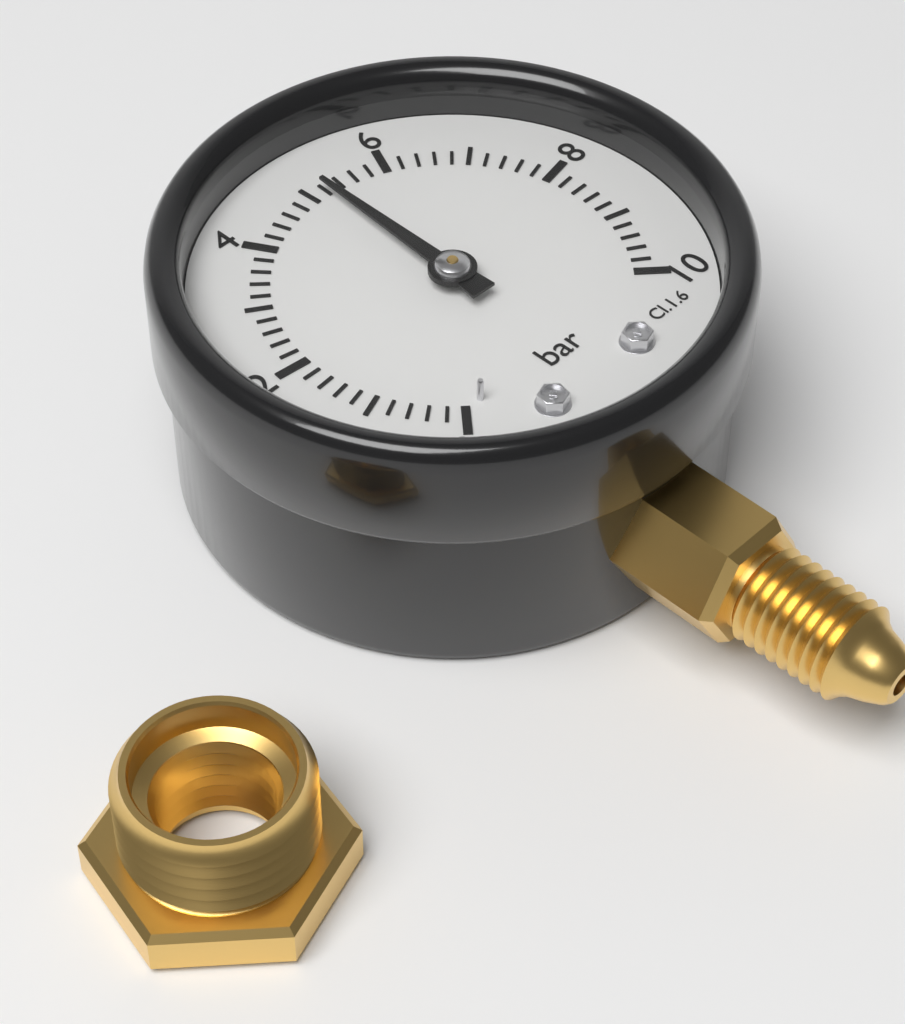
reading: 5.2 bar
